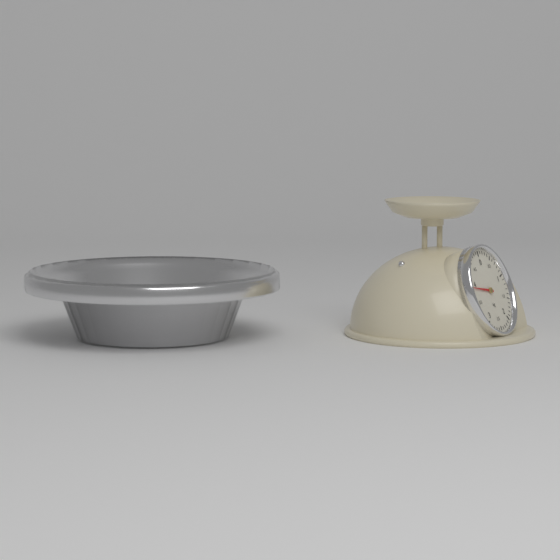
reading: 3.9 kg
